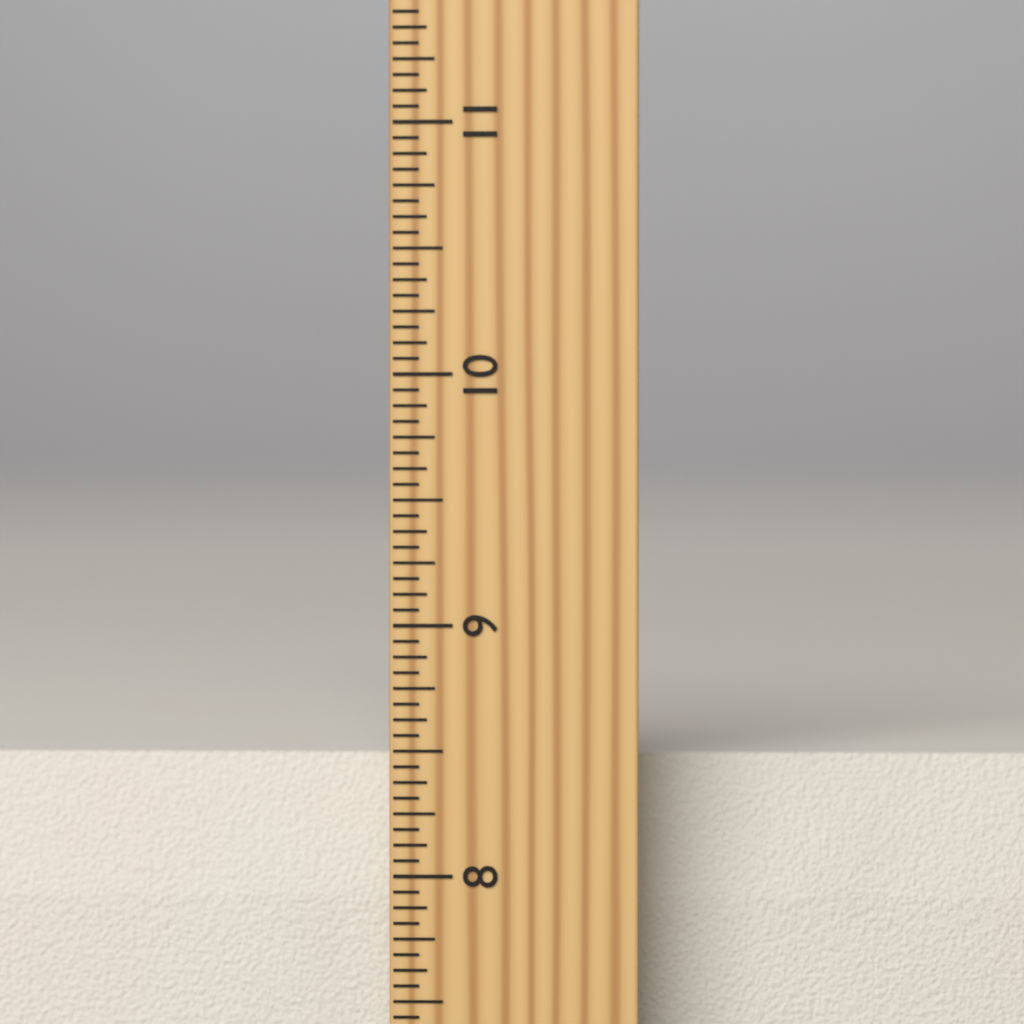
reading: 8.4375 inch
